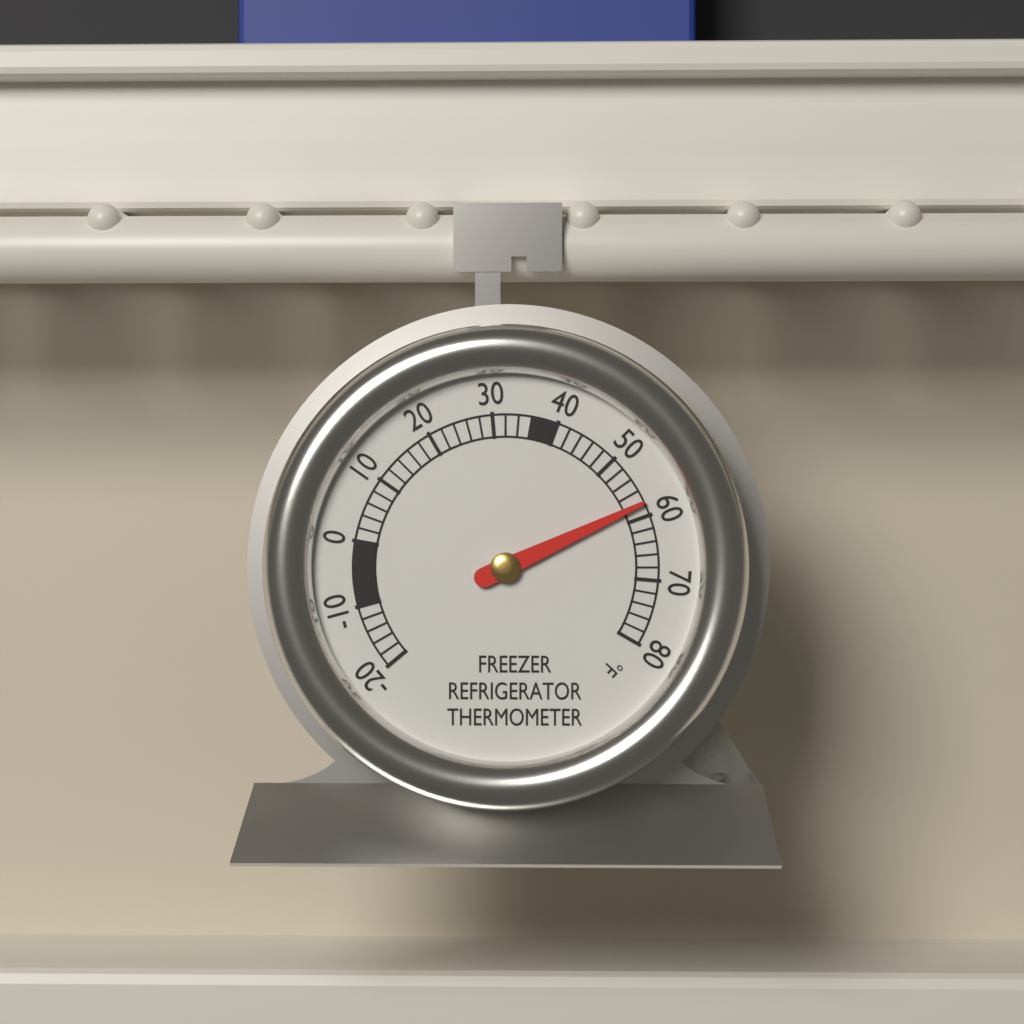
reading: 58 °F
